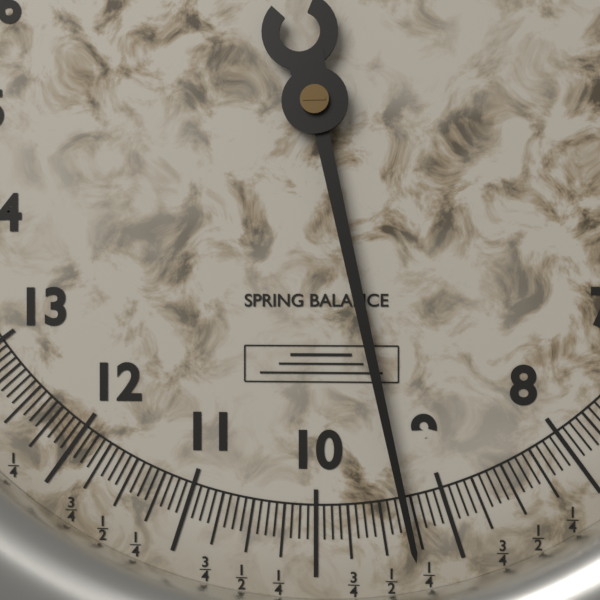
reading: 9.3125 (no unit)
